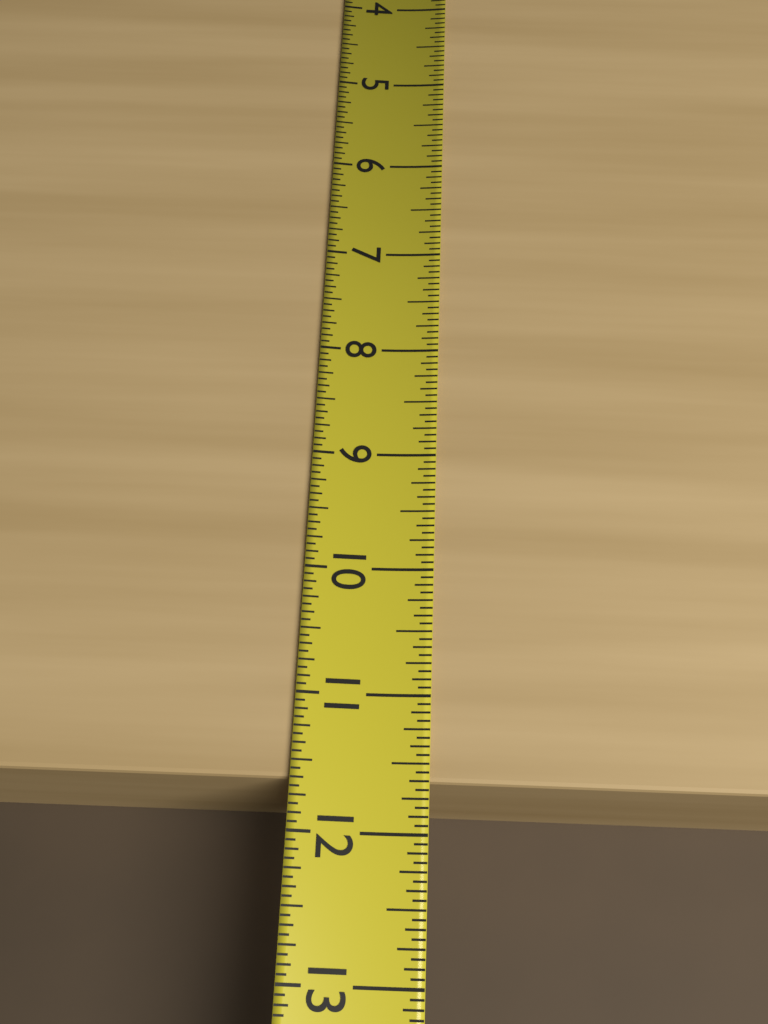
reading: 11.6250 (no unit)
